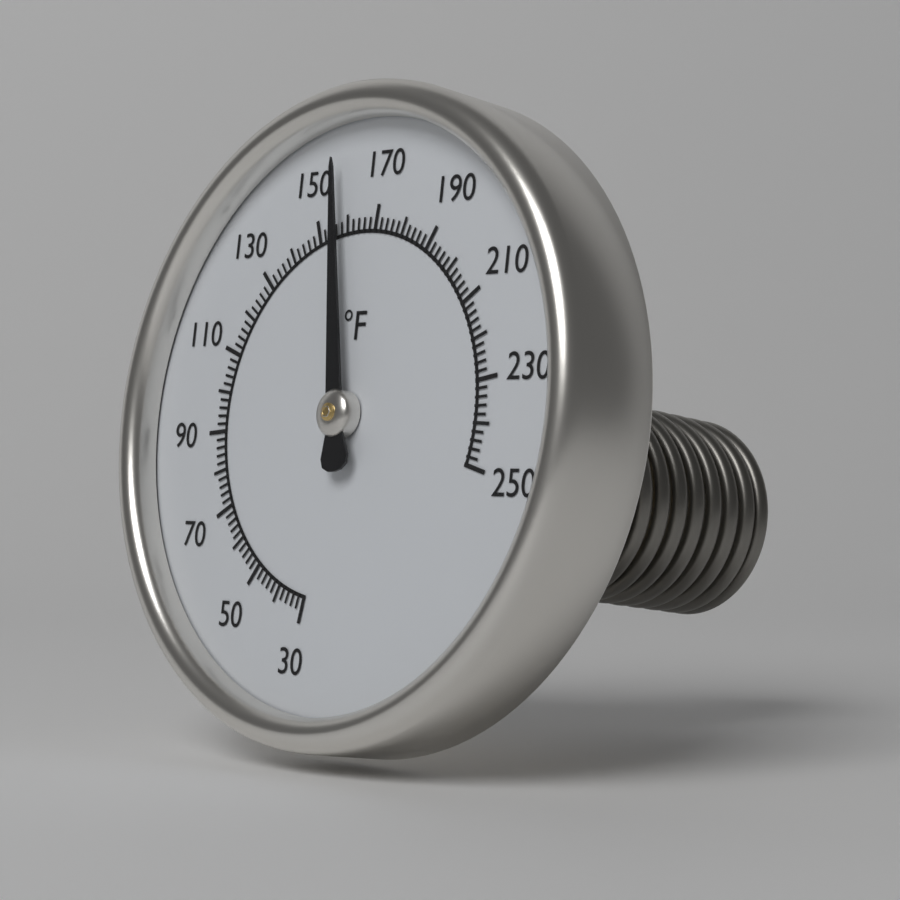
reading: 158 °F
